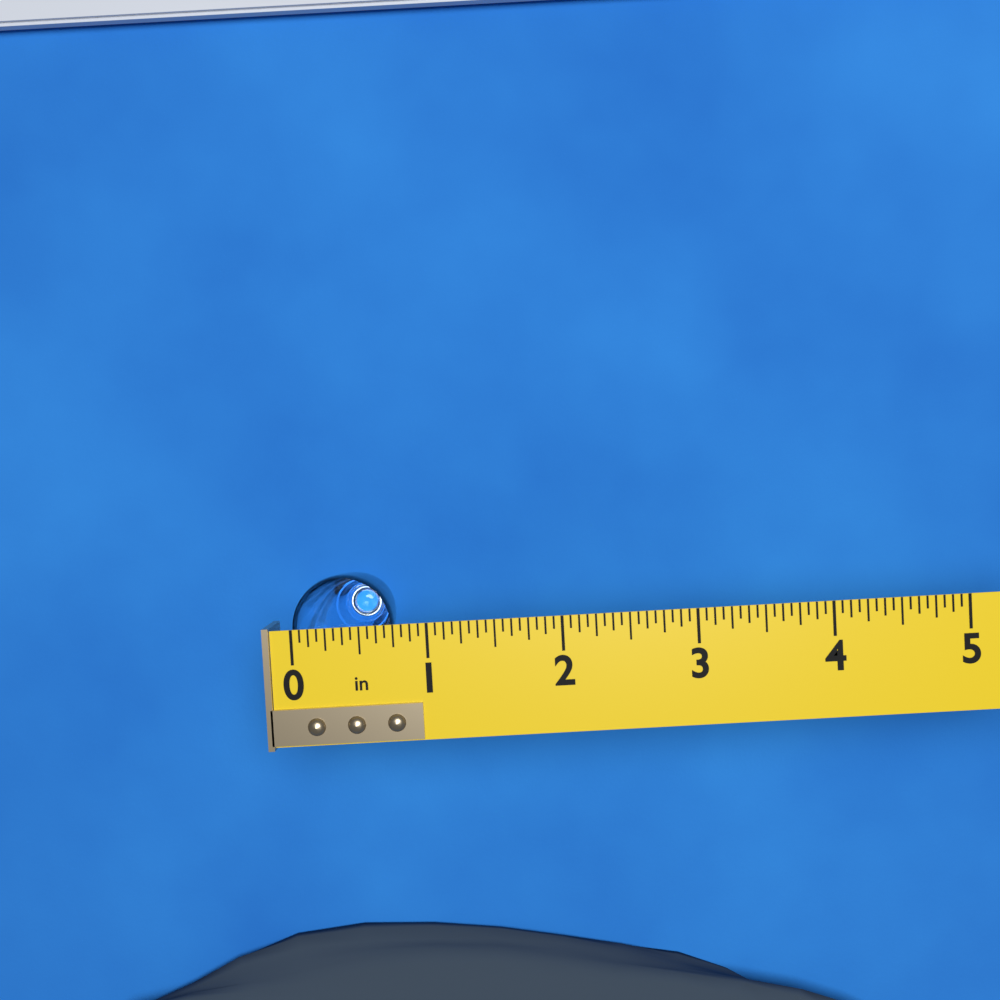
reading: 0.7500 in
